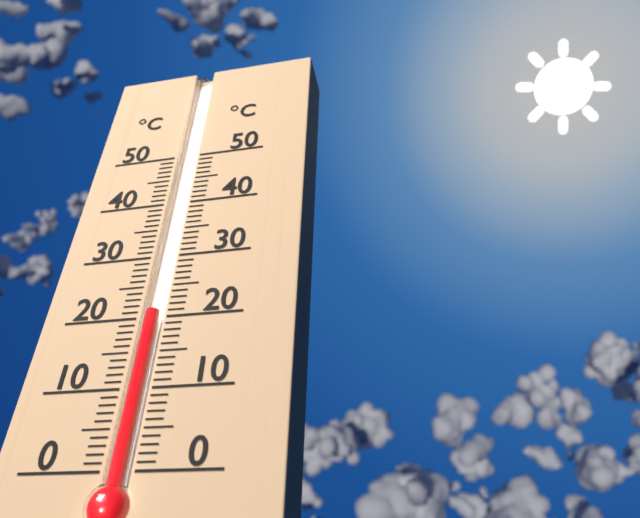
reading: 21 °C
